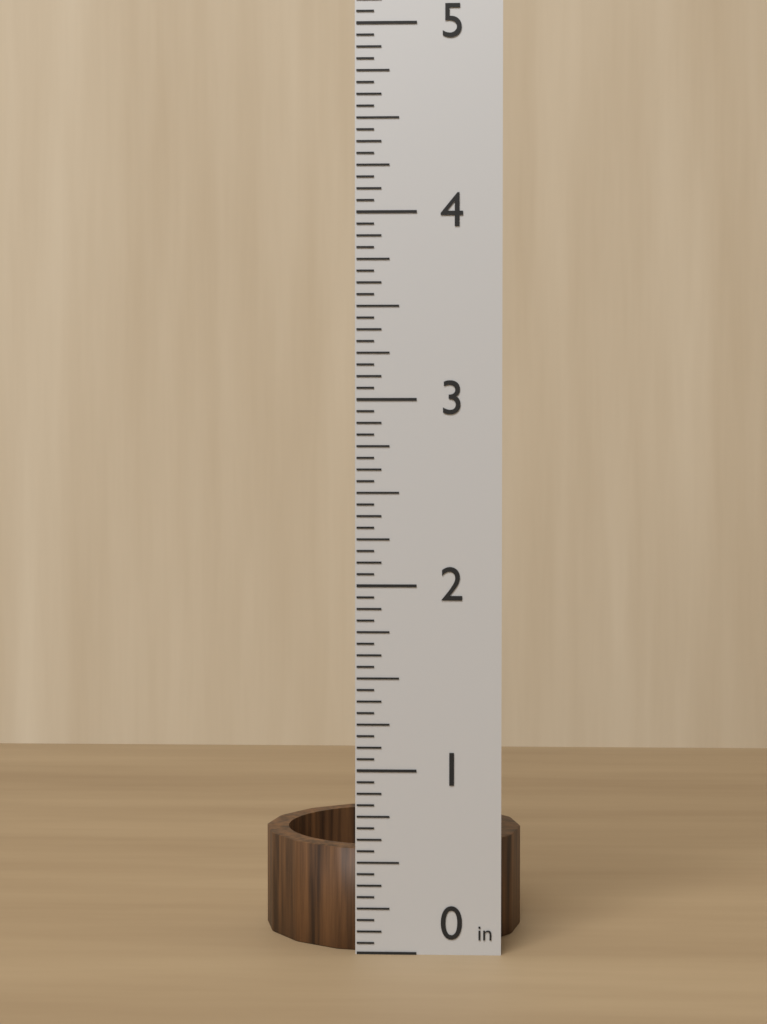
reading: 0.5625 in
